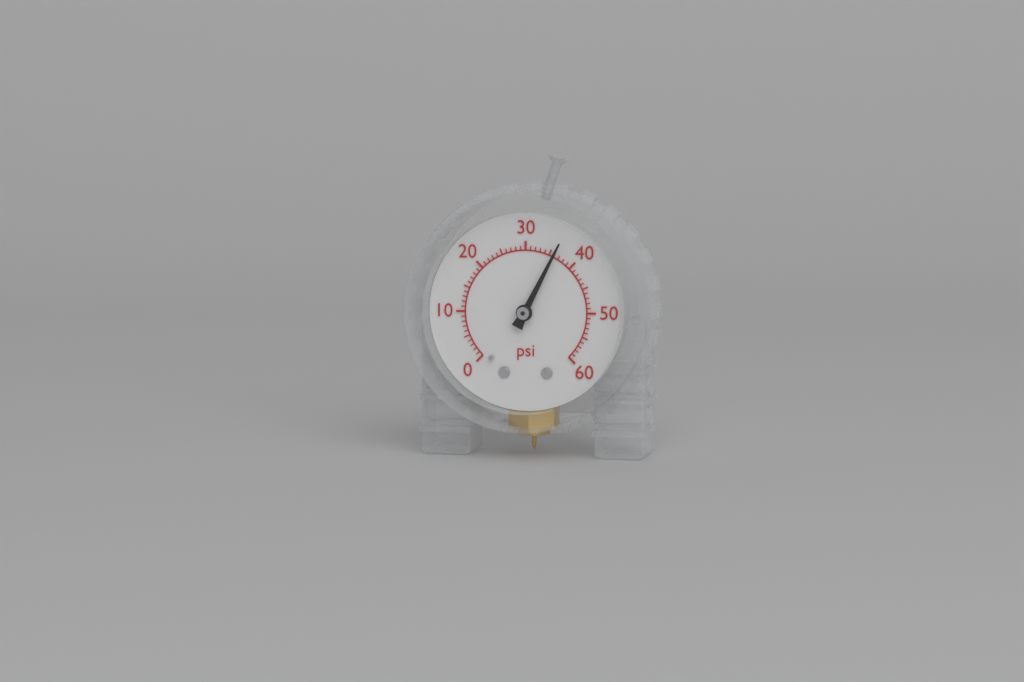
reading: 36 psi
